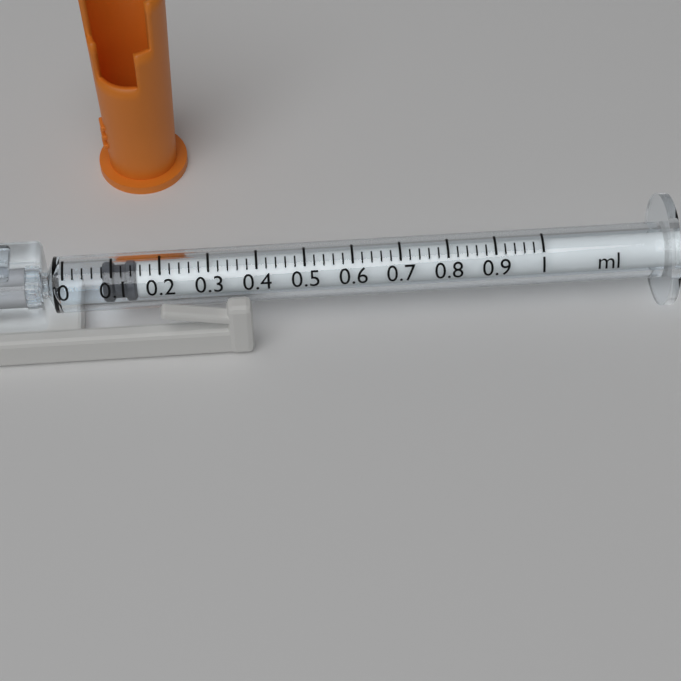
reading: 0.08 ml
